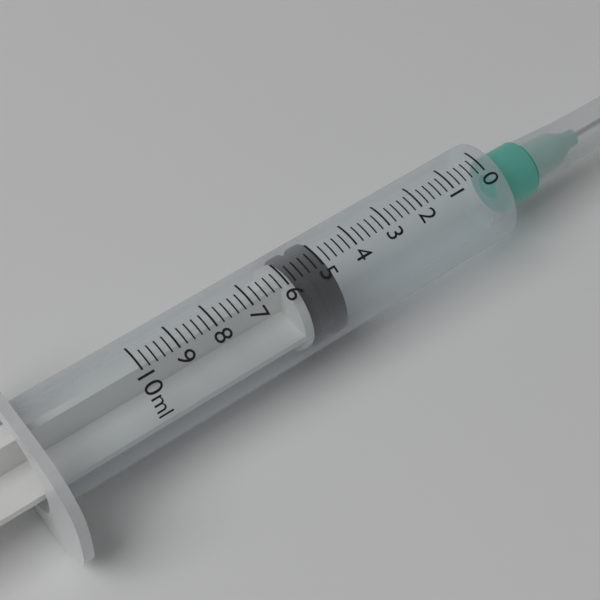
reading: 4.8 ml
